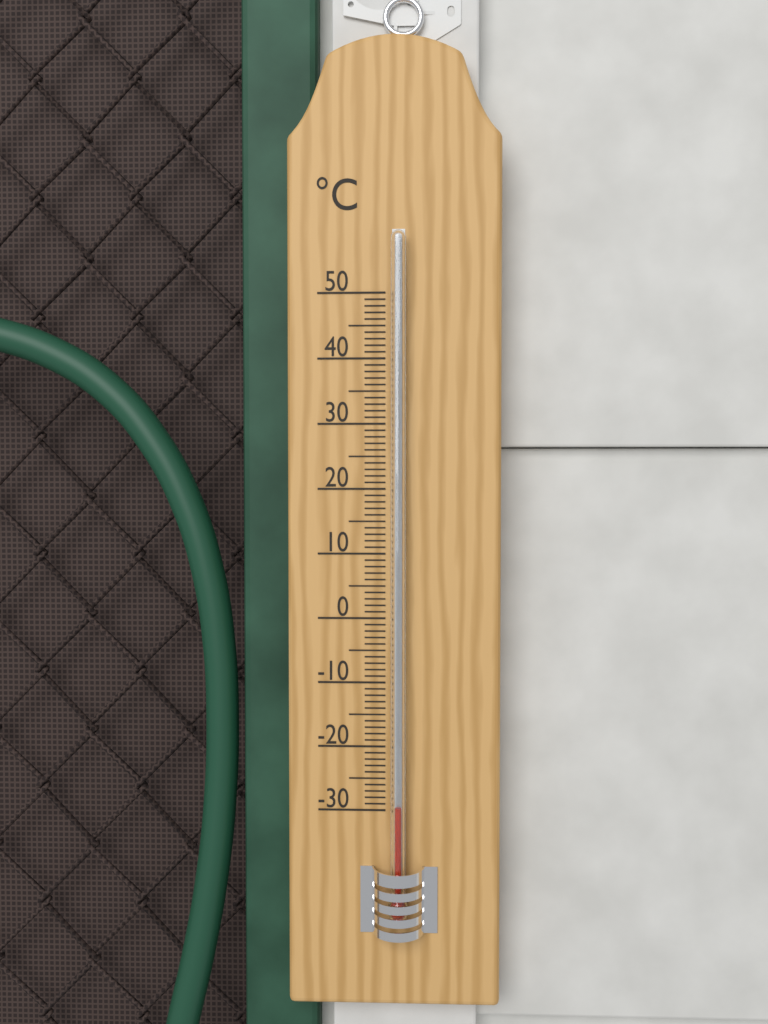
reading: -29 °C
